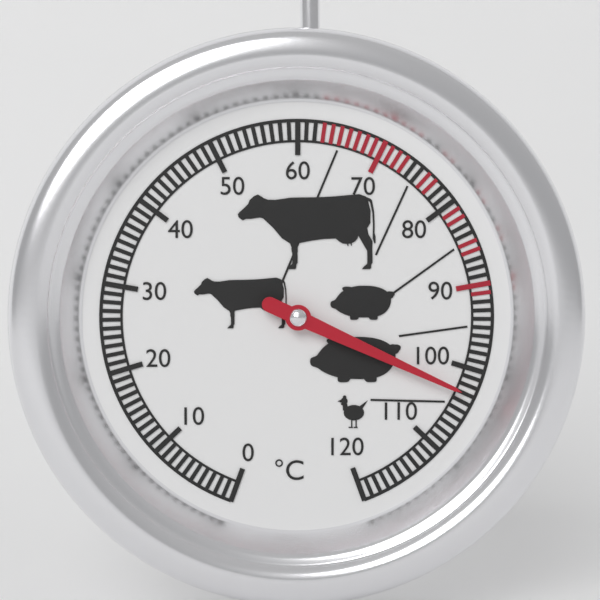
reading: 103 °C
